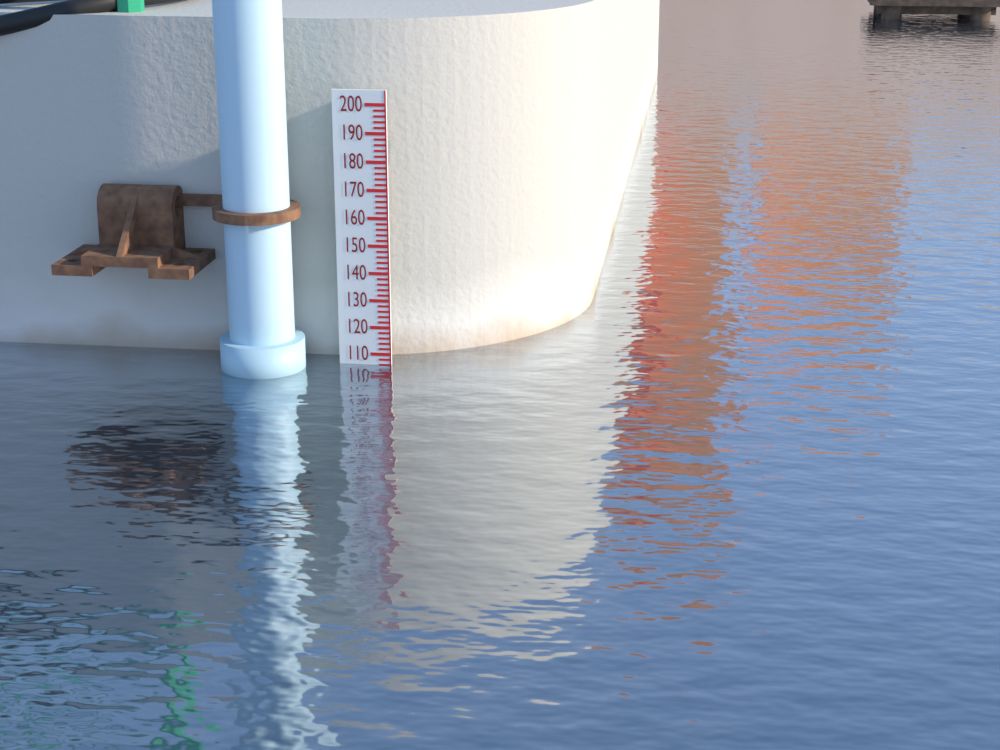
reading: 106 (no unit)
